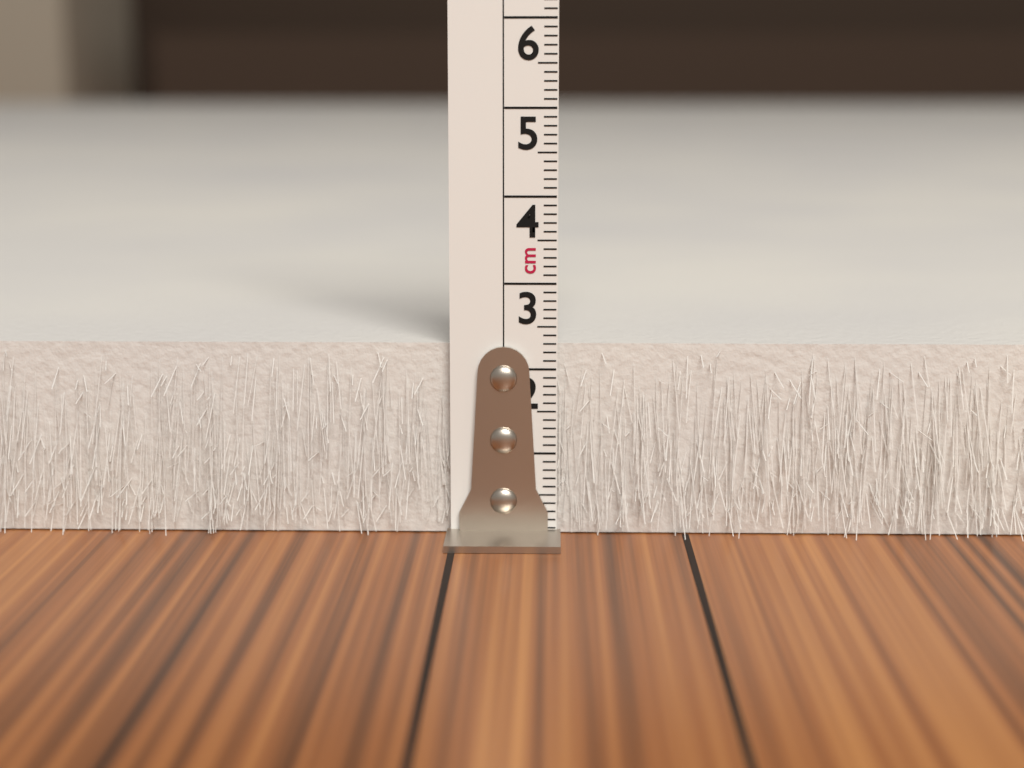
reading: 2.3 cm
